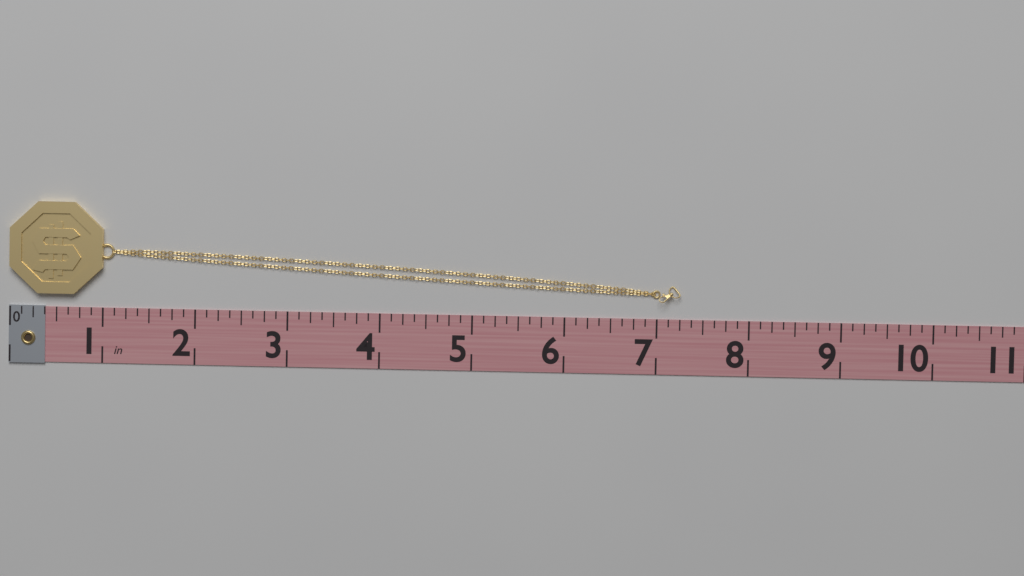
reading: 7.250 in
